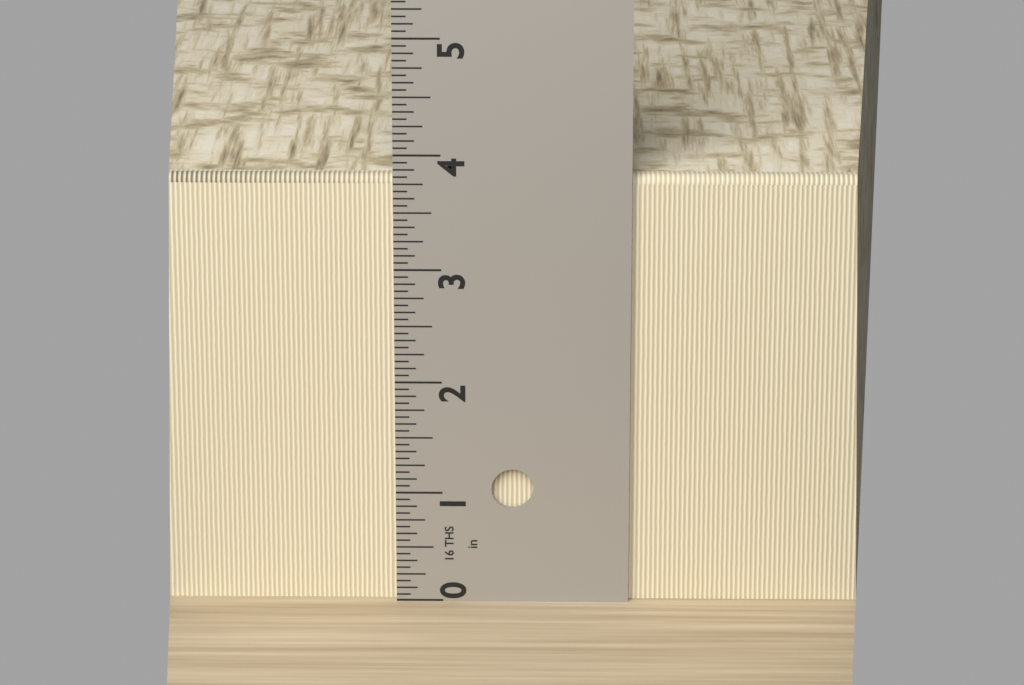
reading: 3.8125 in
